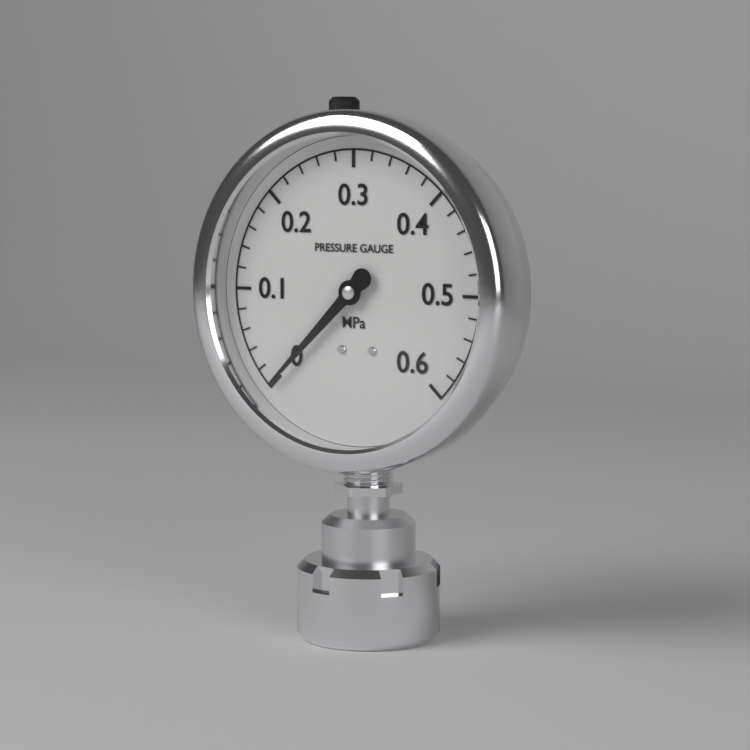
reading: 0.00 MPa
